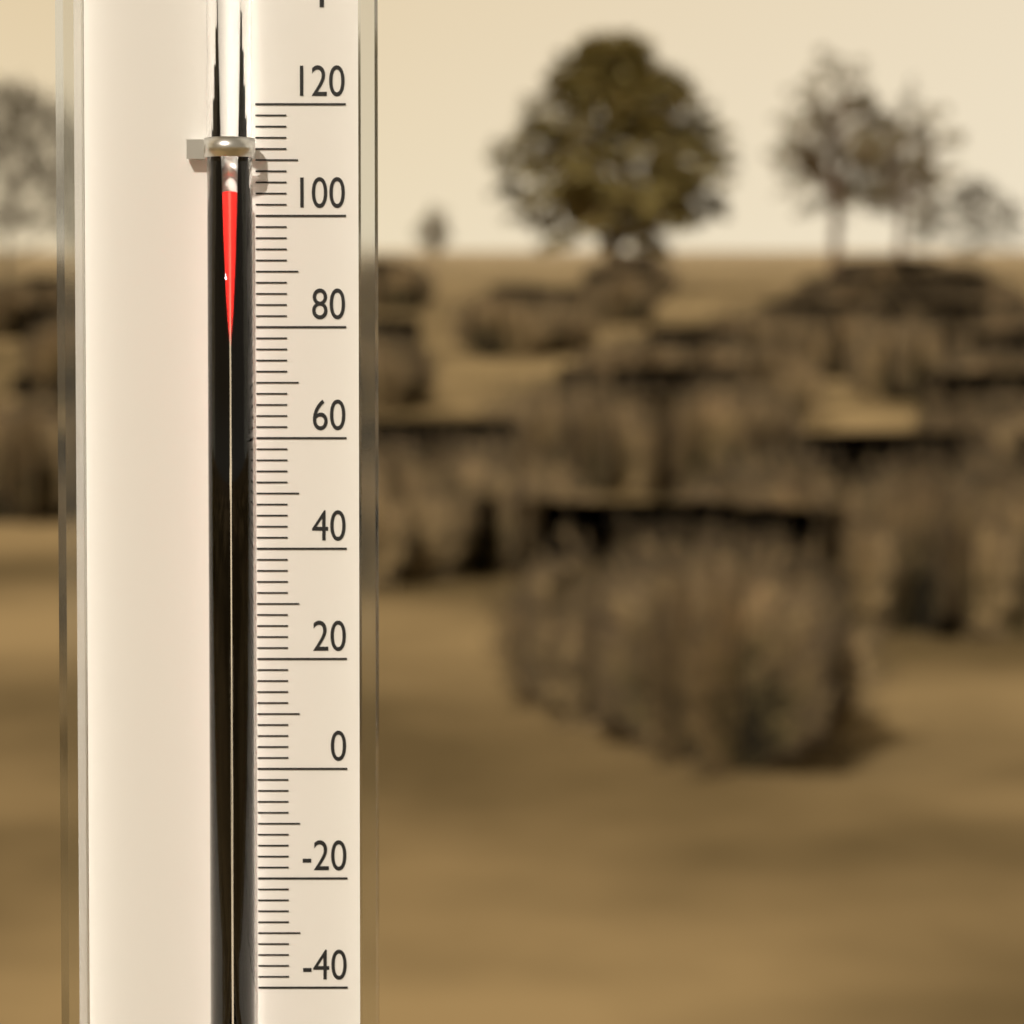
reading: 104 °F
